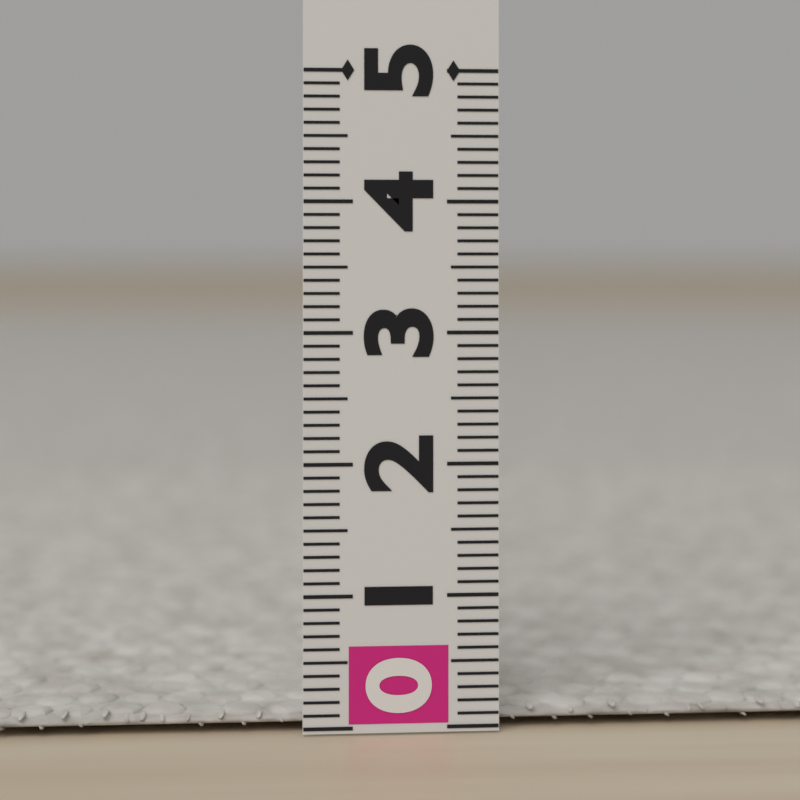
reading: 0.1 (no unit)
